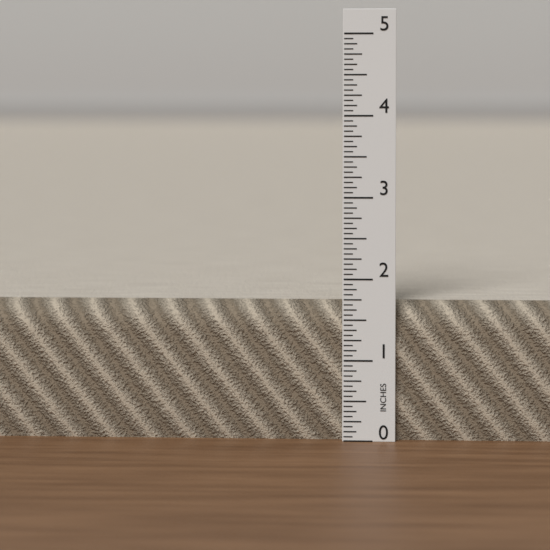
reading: 1.6875 in
